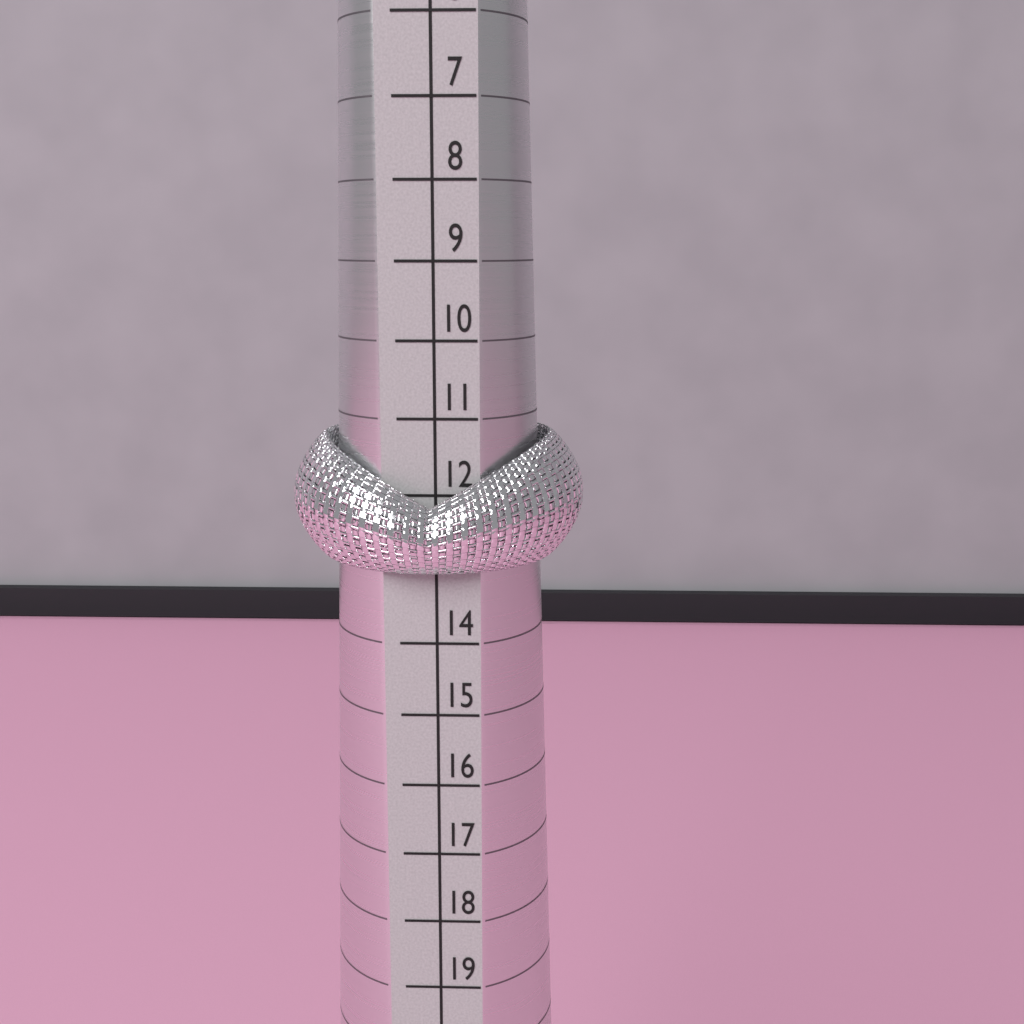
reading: 13 (no unit)
